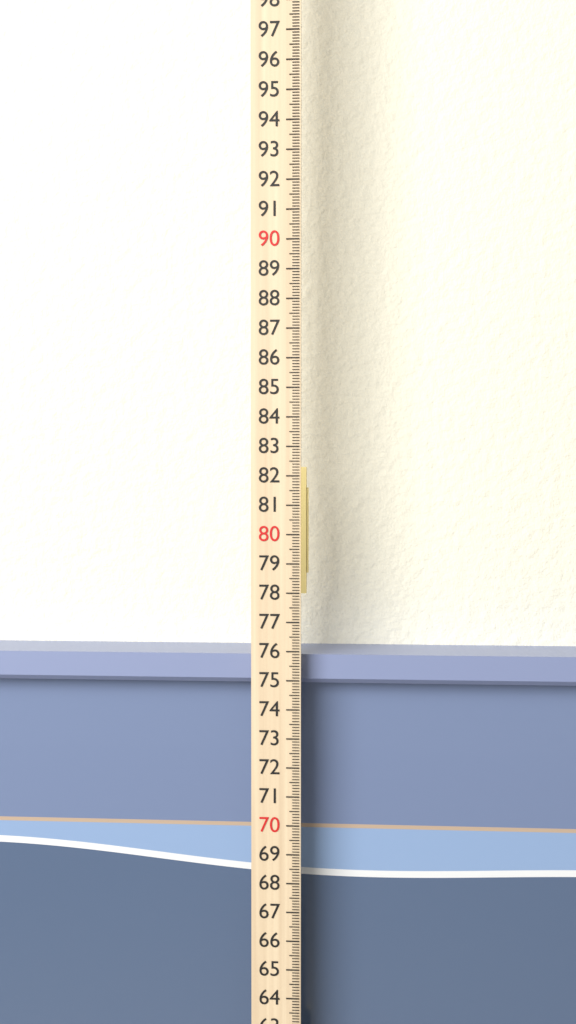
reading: 75.8 cm
